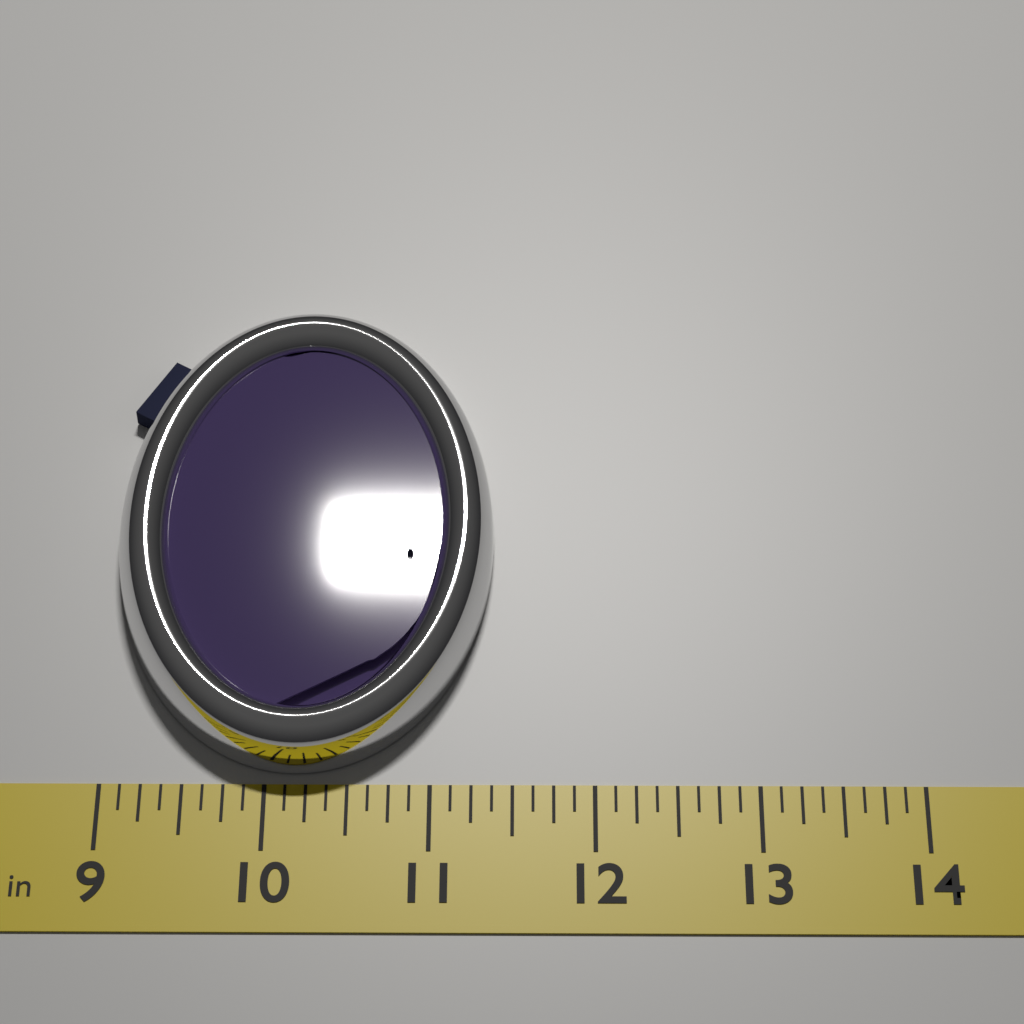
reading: 11.375 in
